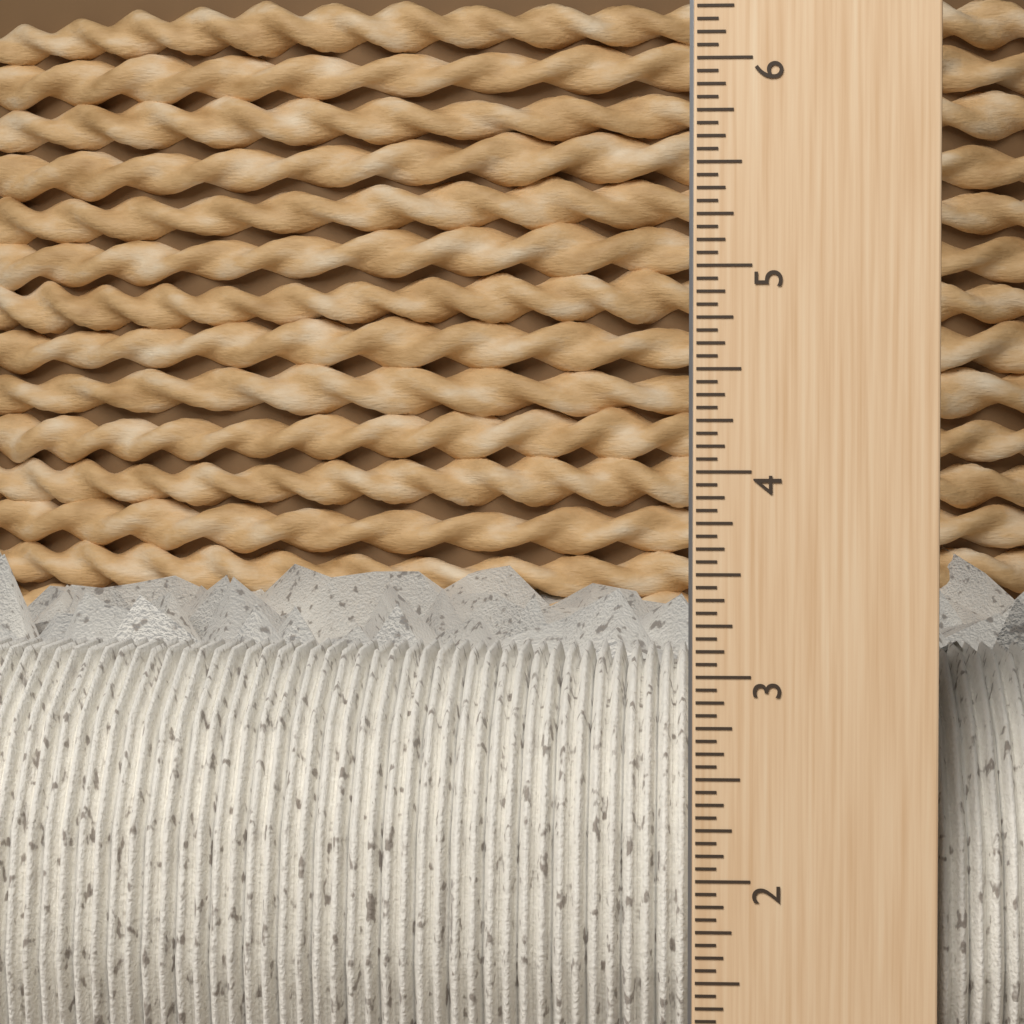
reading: 3.2500 inch
